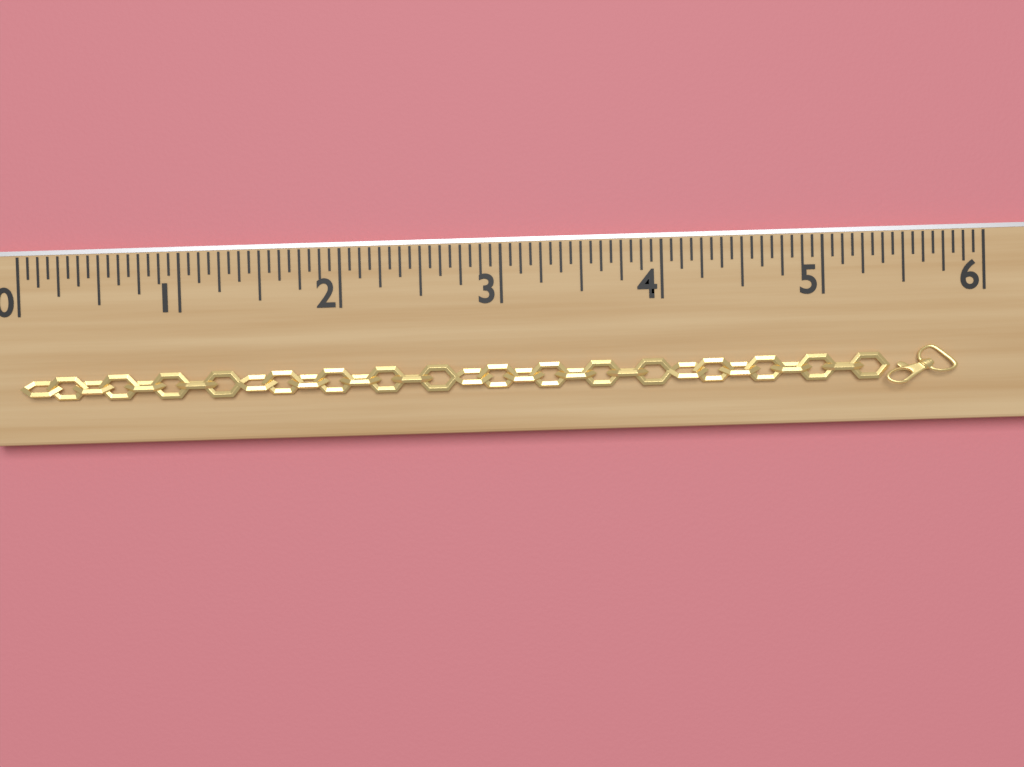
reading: 5.8125 (no unit)
